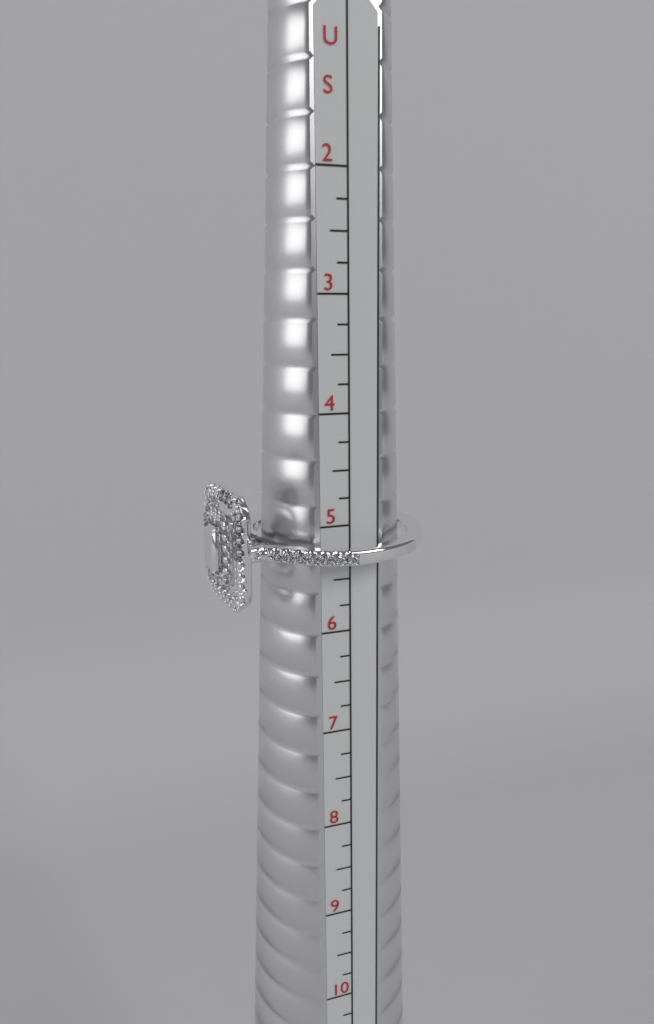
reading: 5.75 US
